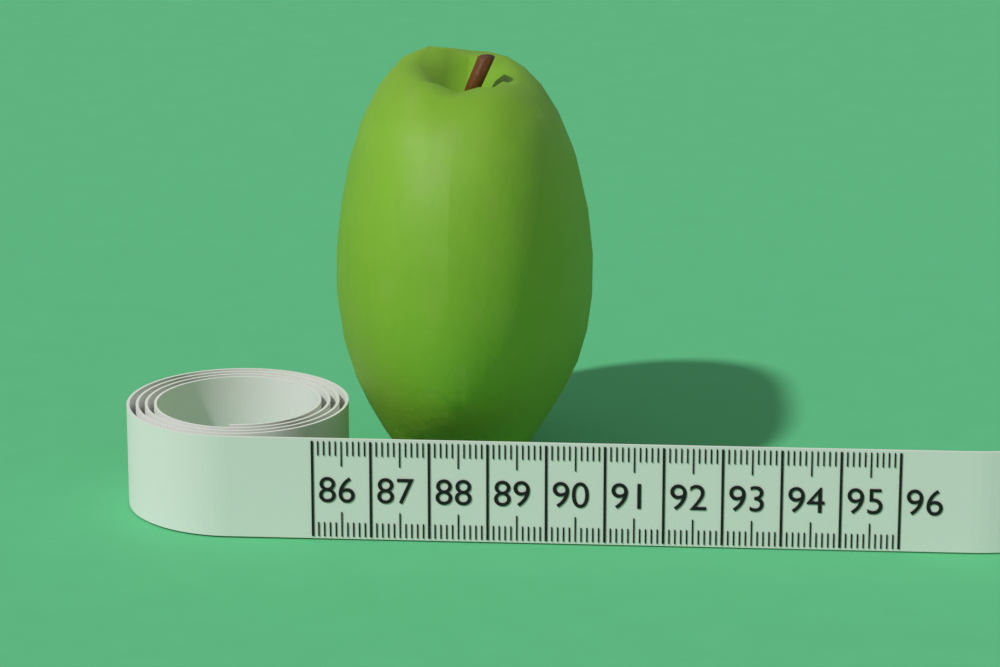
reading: 90.6 (no unit)
